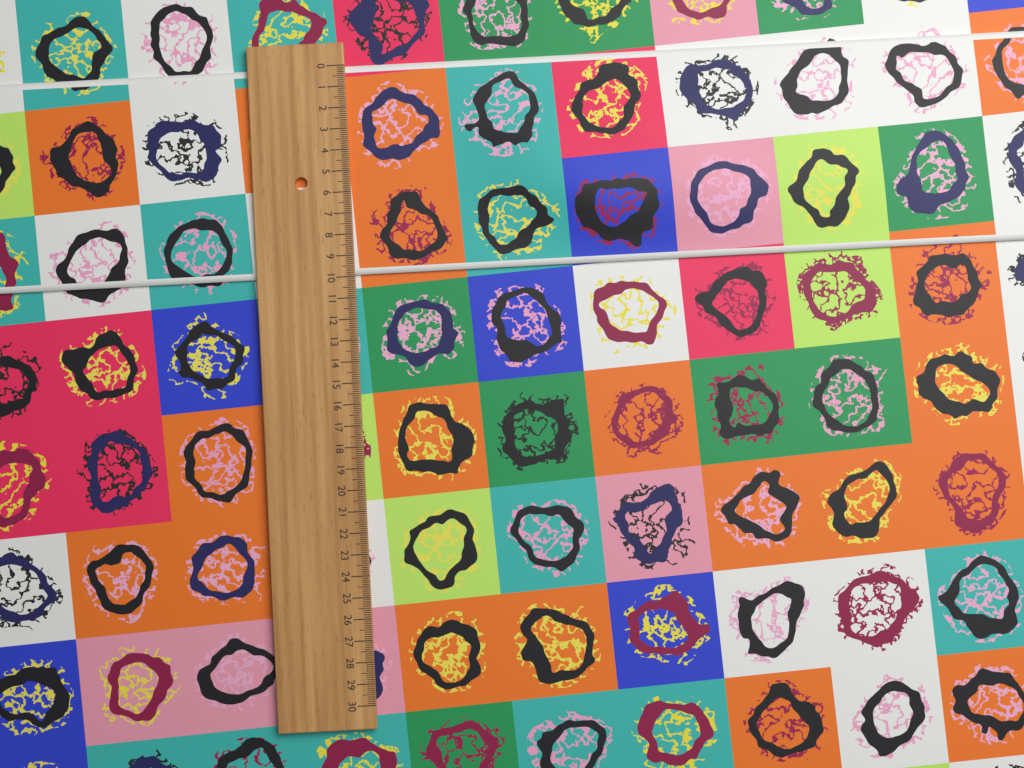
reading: 9.9 (no unit)
